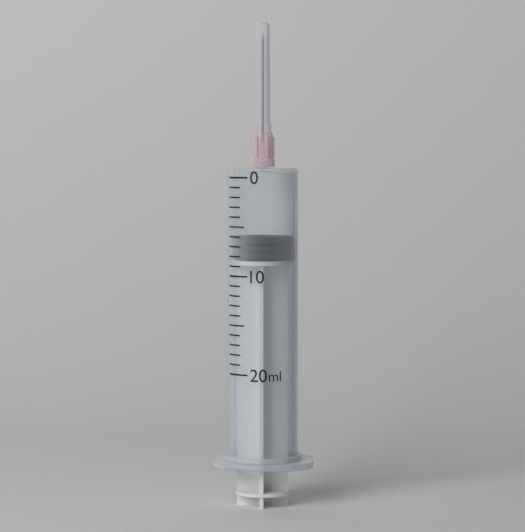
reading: 6 ml
